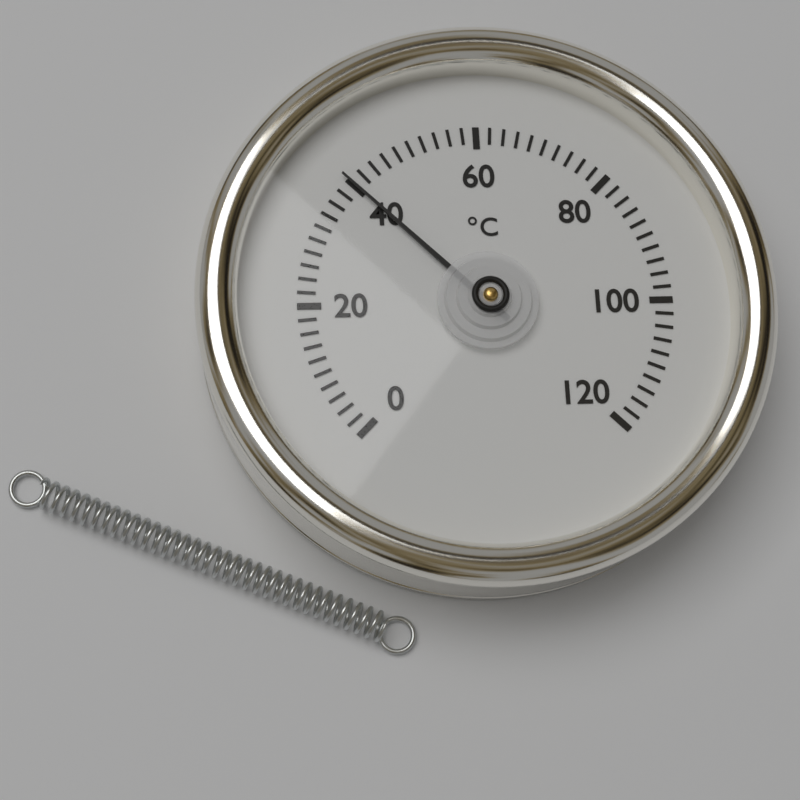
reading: 40 °C
